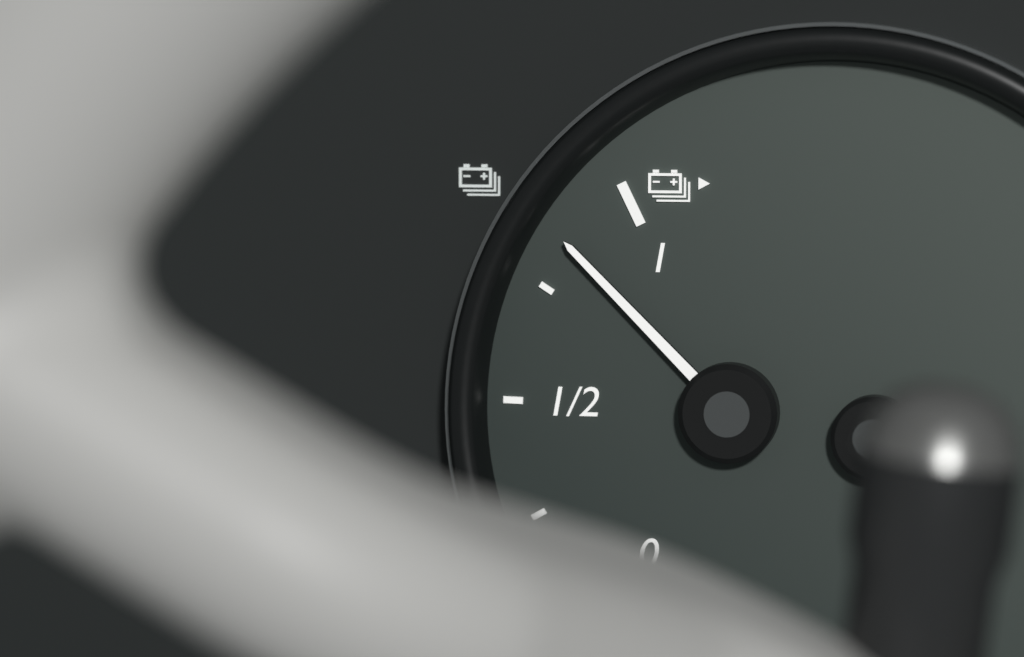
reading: 0.85 (no unit)
